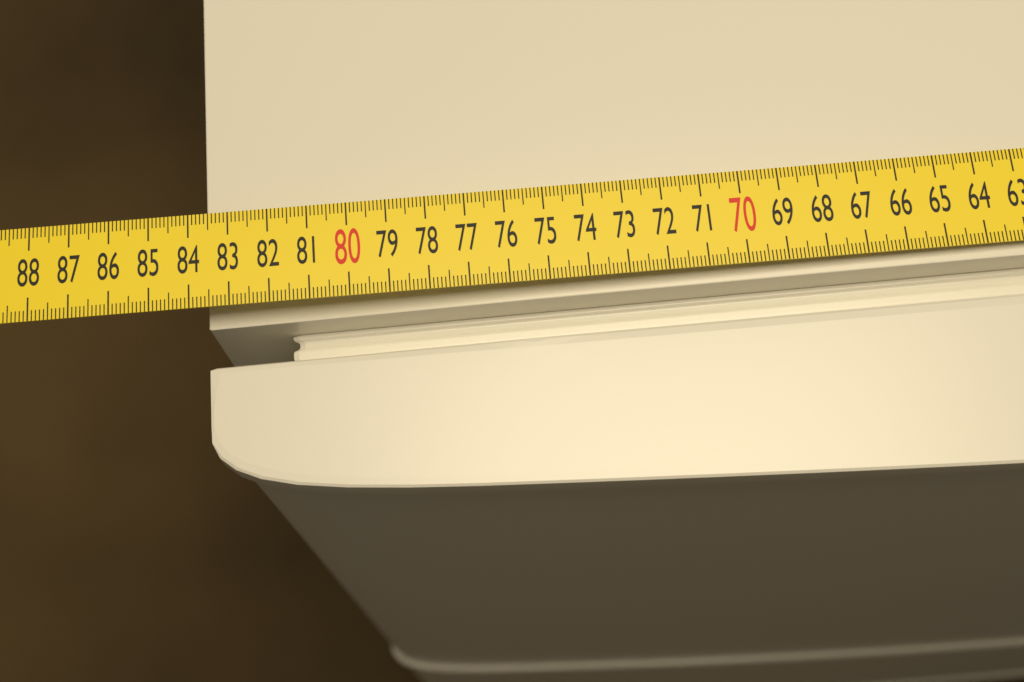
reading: 83.7 cm
